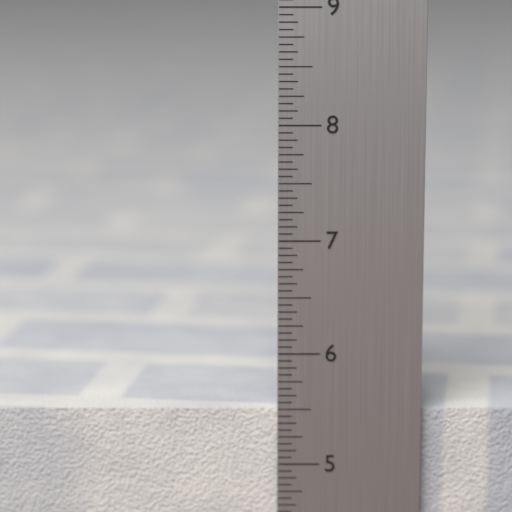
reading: 5.5000 in
